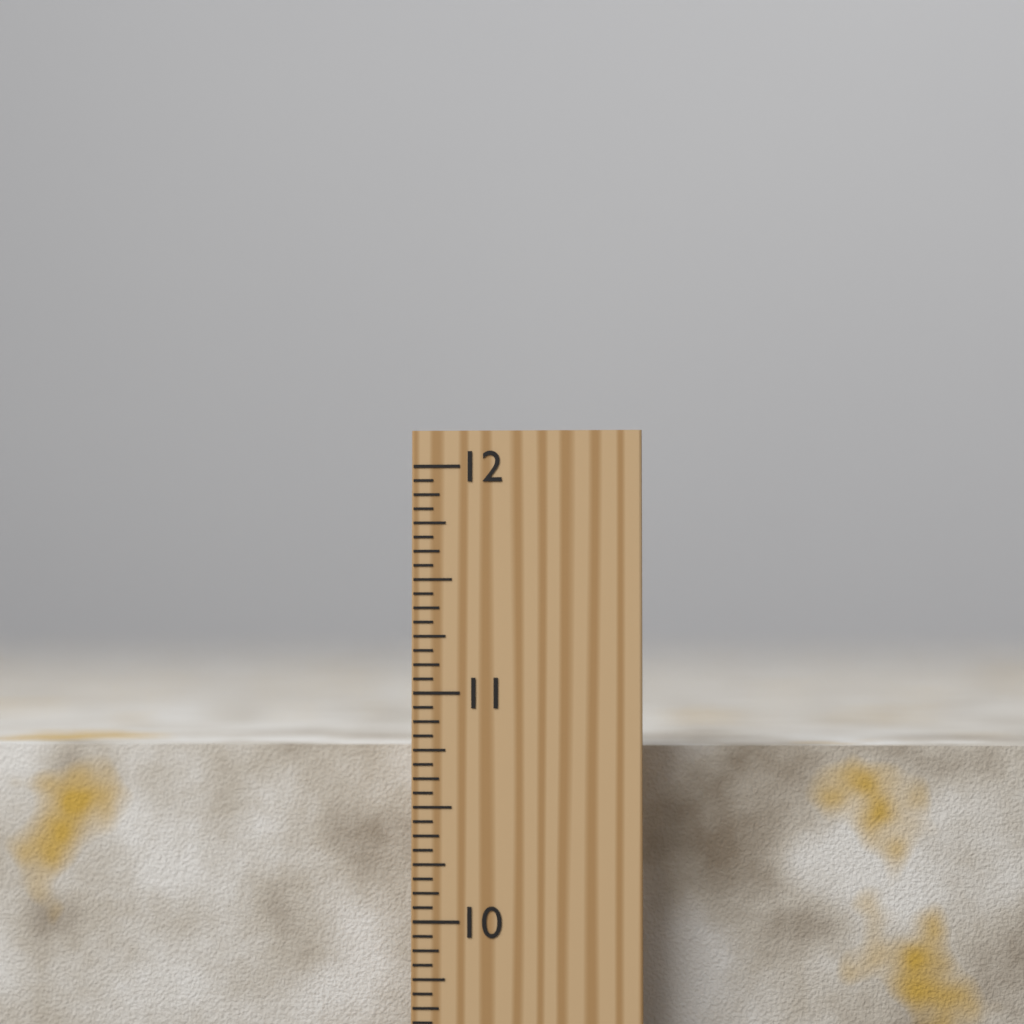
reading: 10.7500 inch
